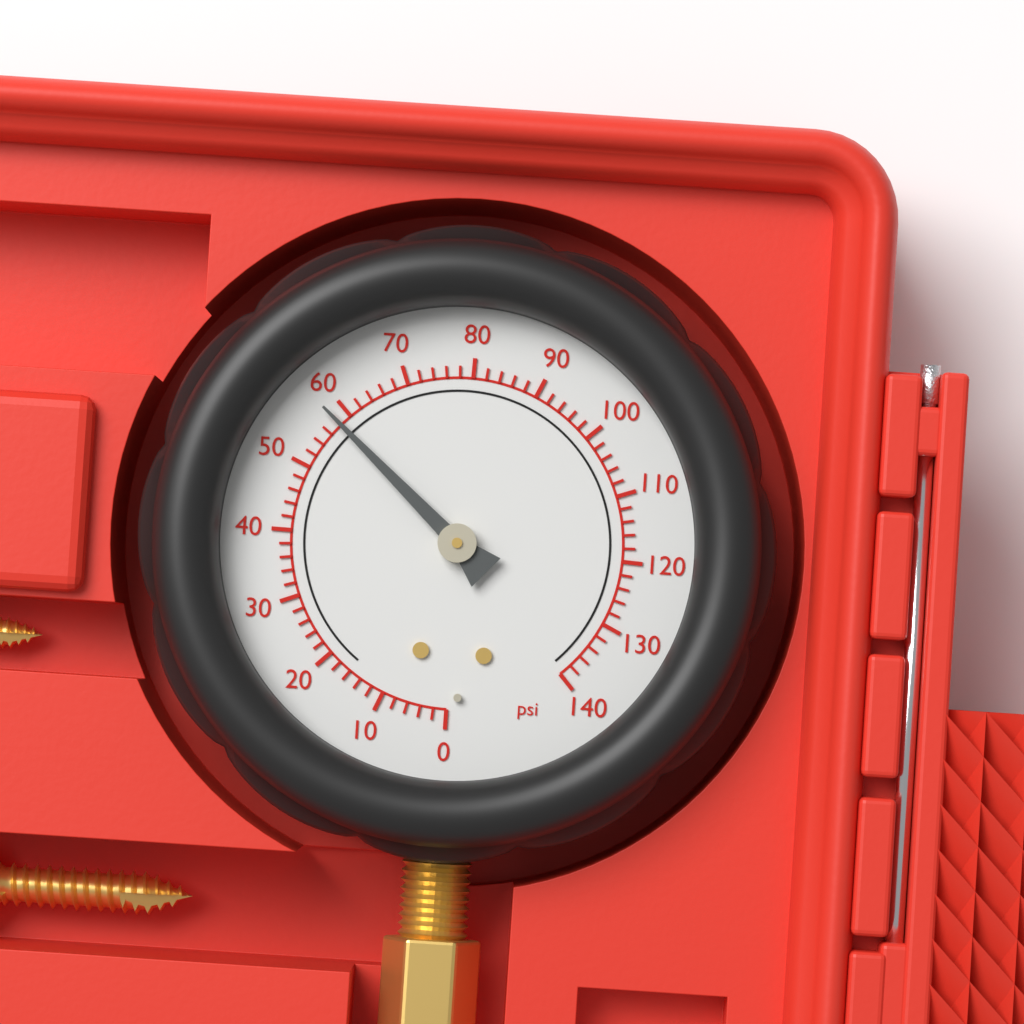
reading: 58 psi
